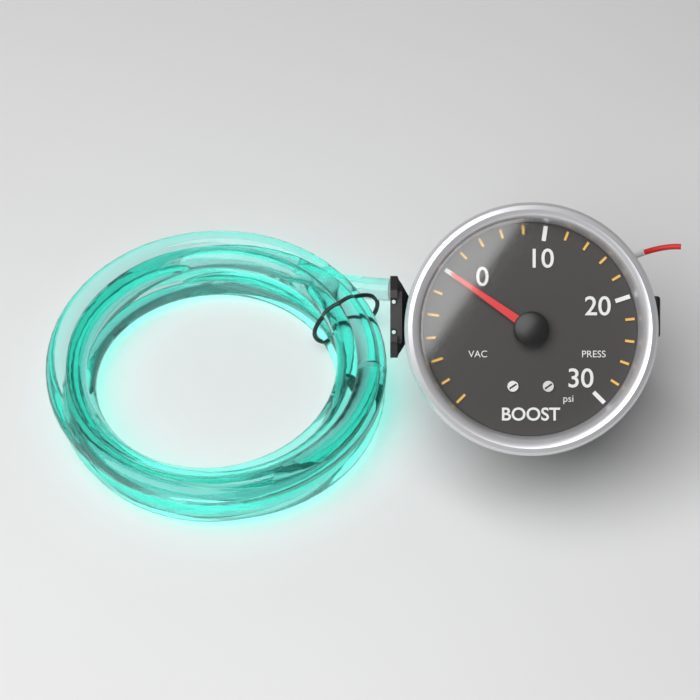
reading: 0 psi
